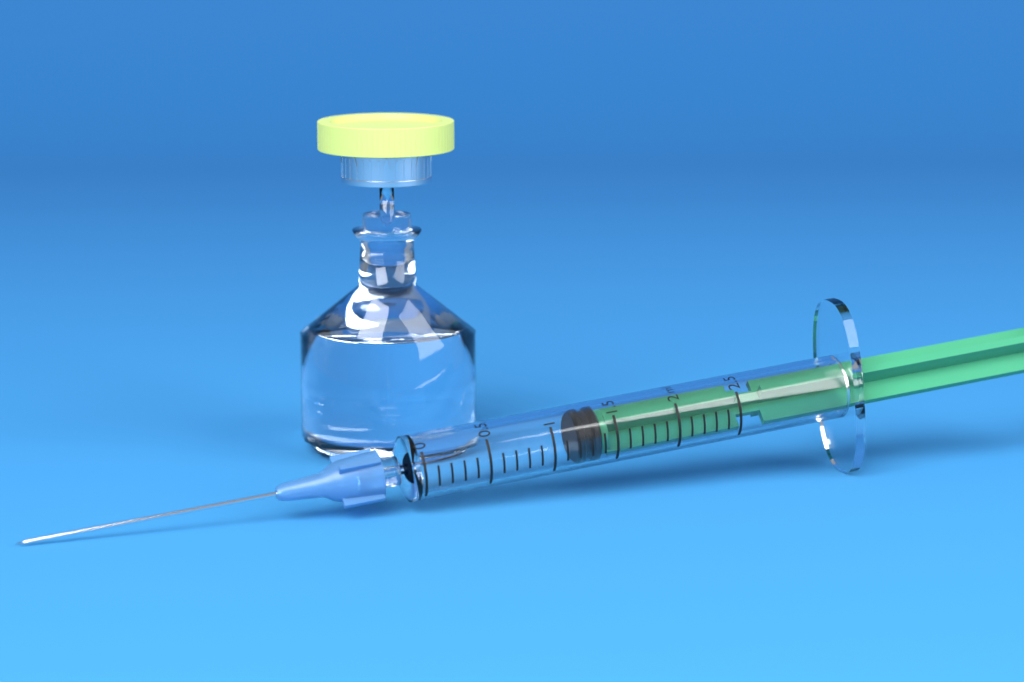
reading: 1.2 ml
